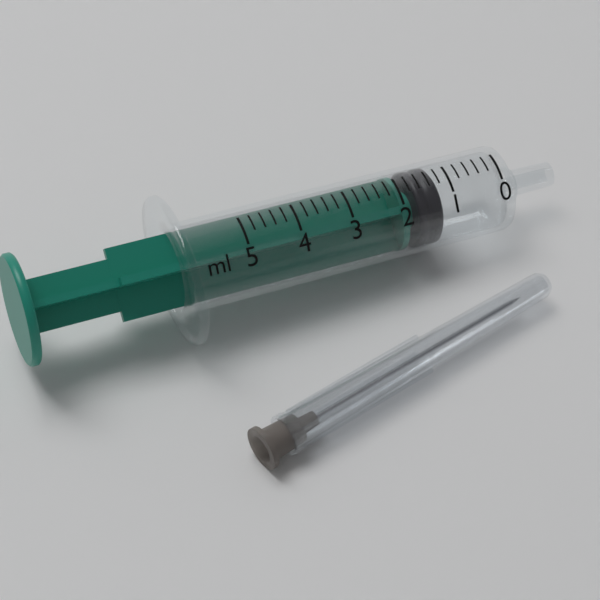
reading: 1.2 ml
